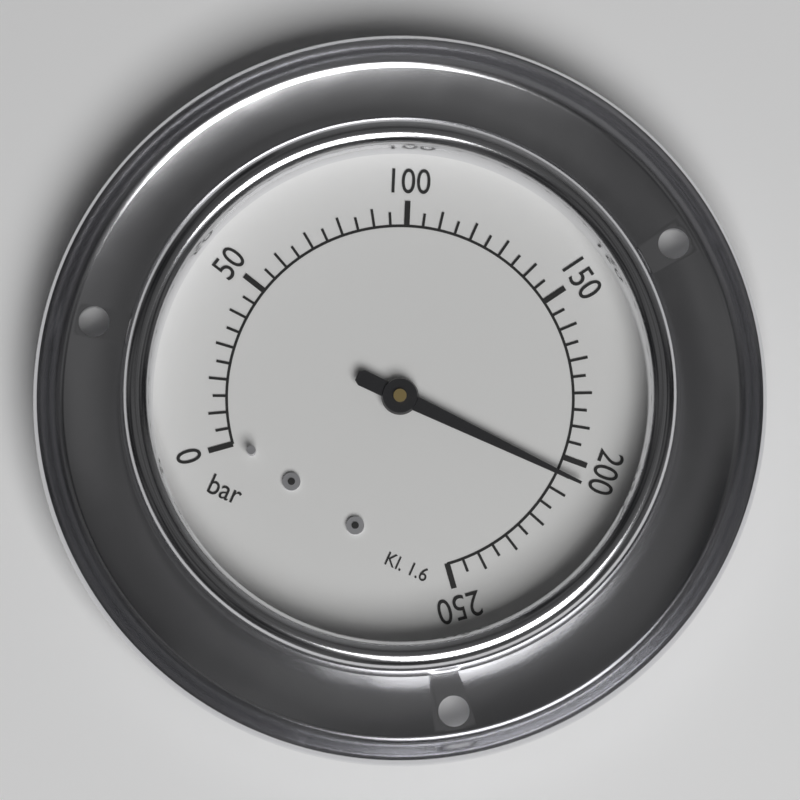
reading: 205 bar
